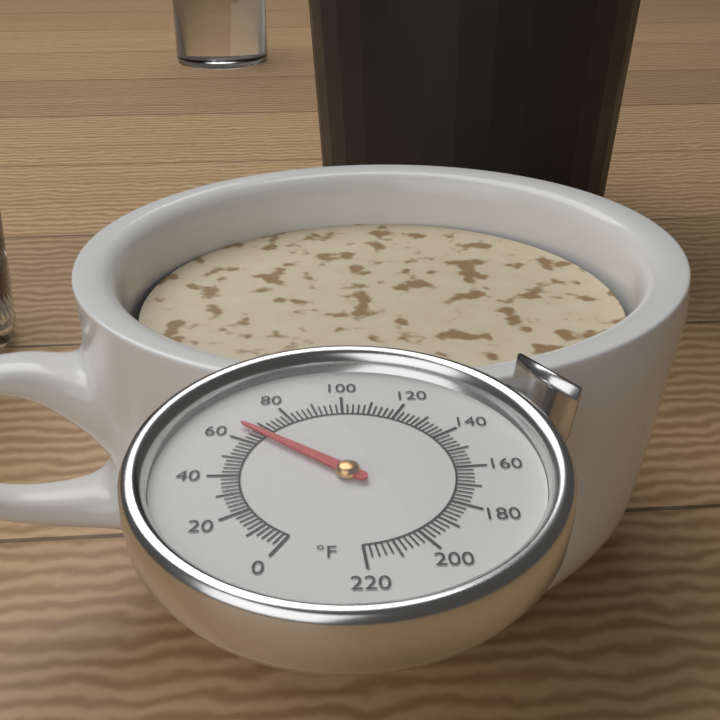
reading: 66 °F
